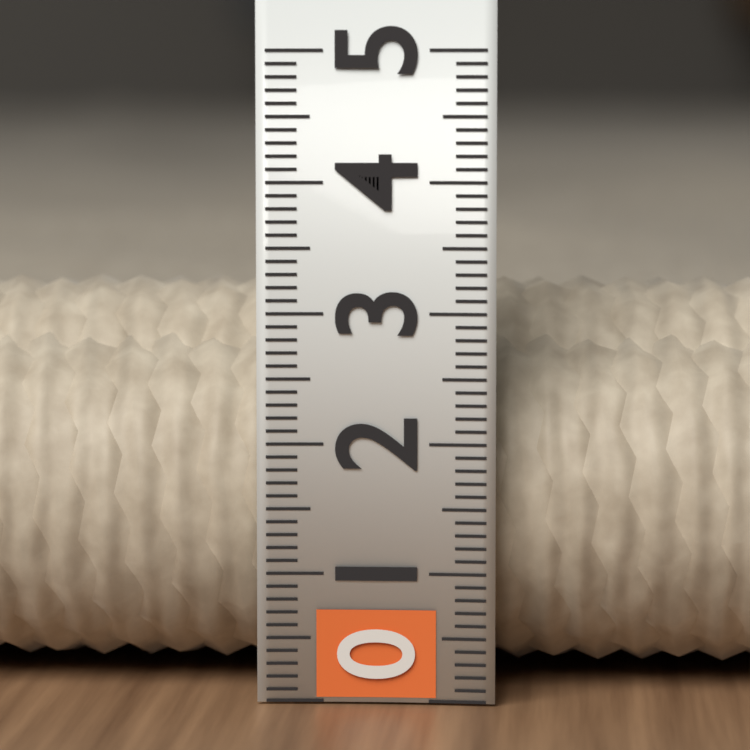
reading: 3.2 (no unit)
